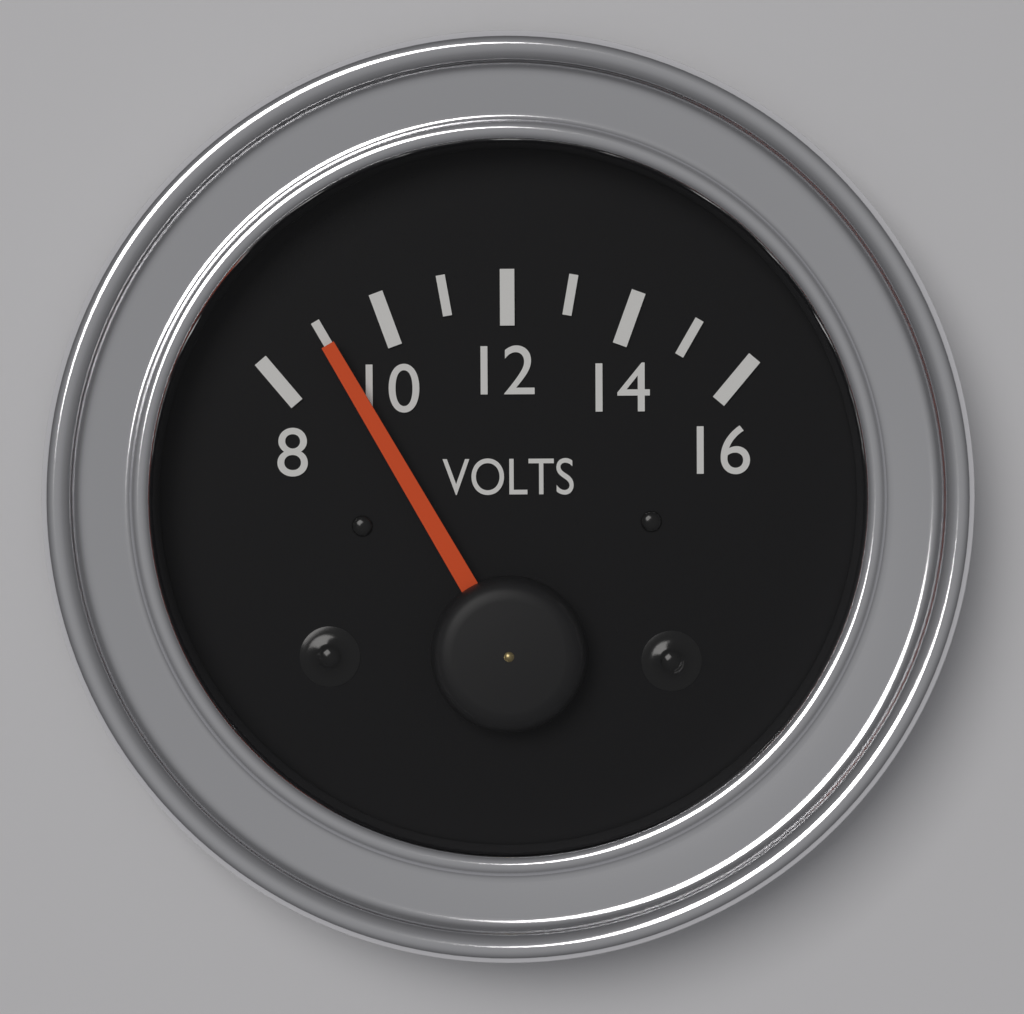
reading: 9 V
